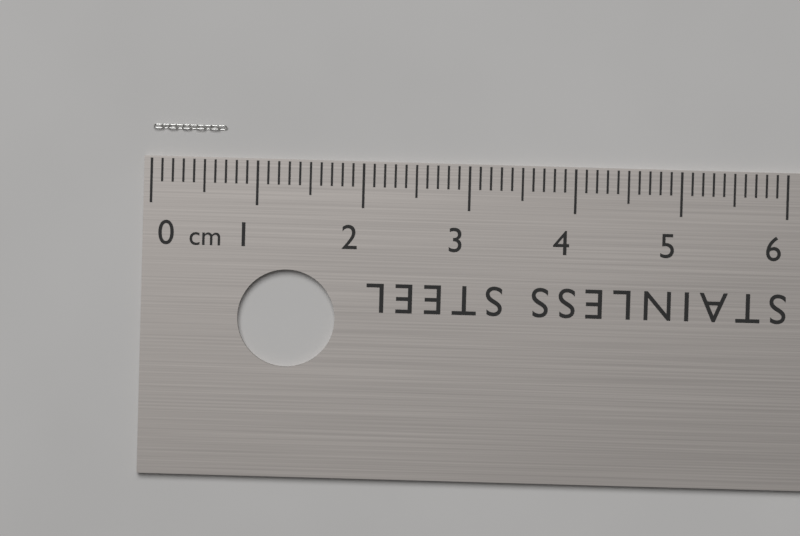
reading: 0.7 cm
